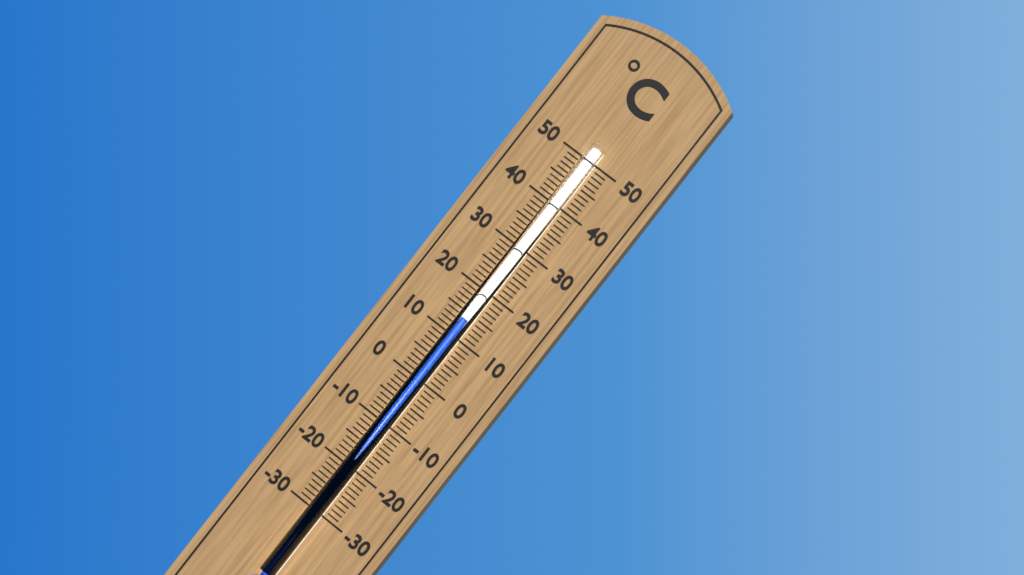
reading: 14 °C
